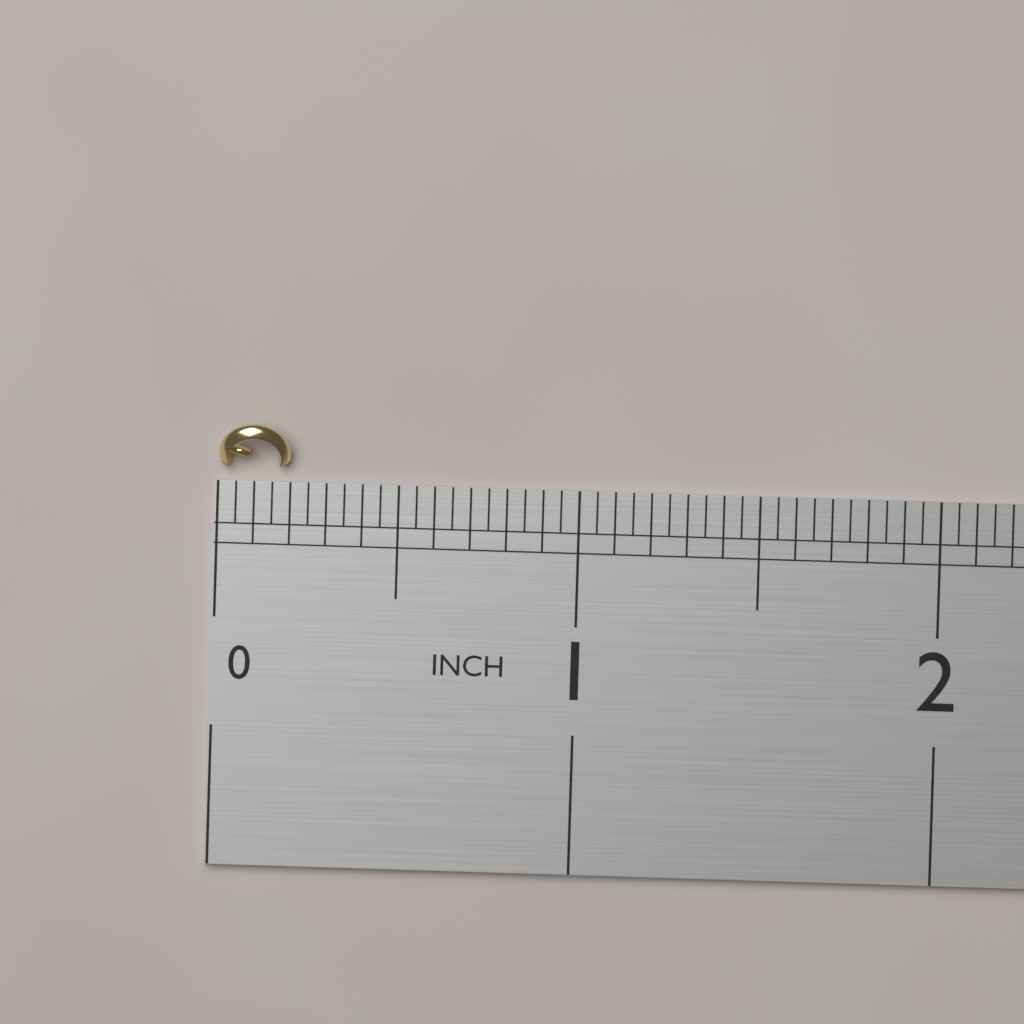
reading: 0.20 in
